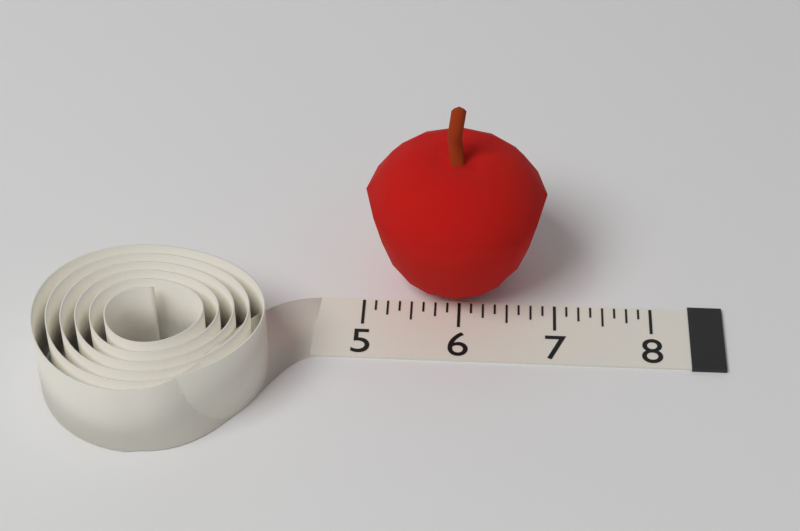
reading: 6.875 (no unit)
